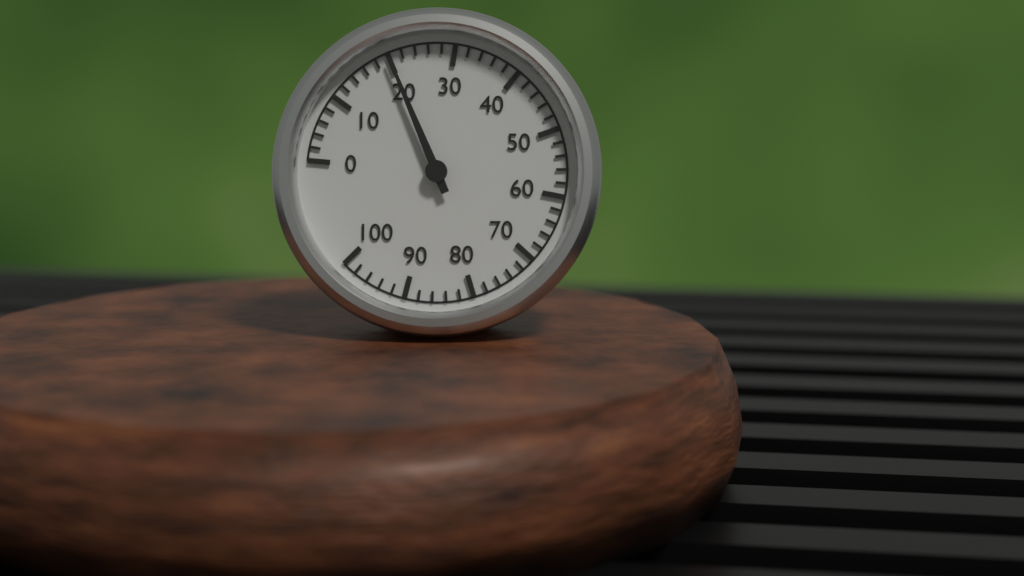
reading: 20 (no unit)
